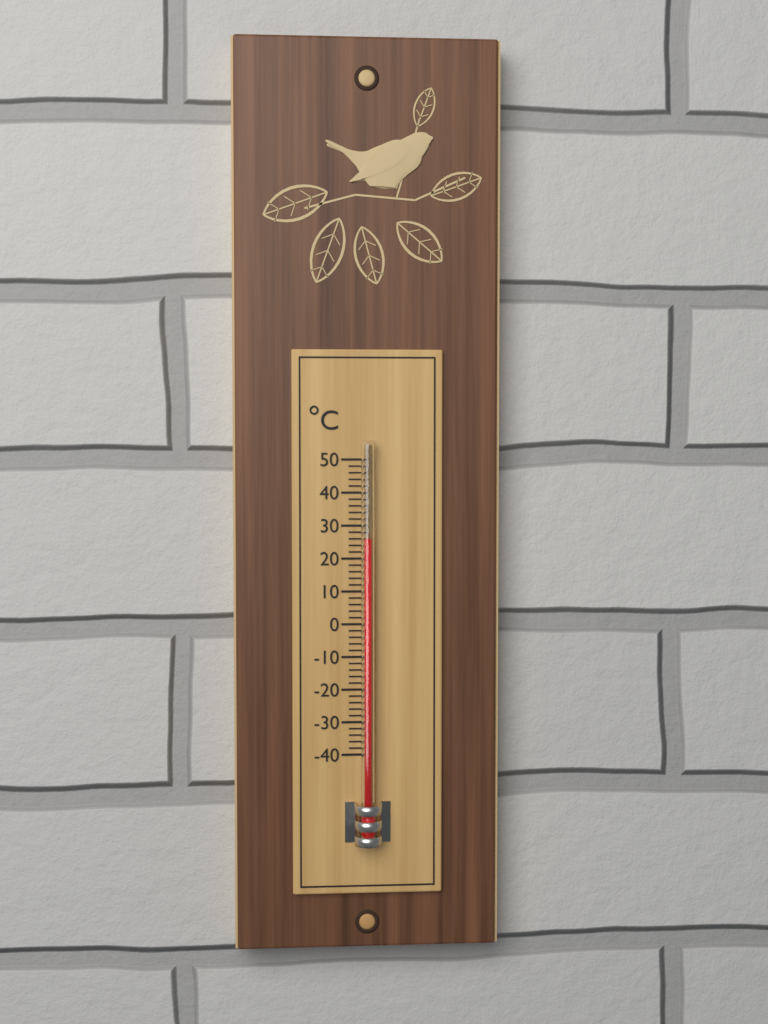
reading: 26 °C
